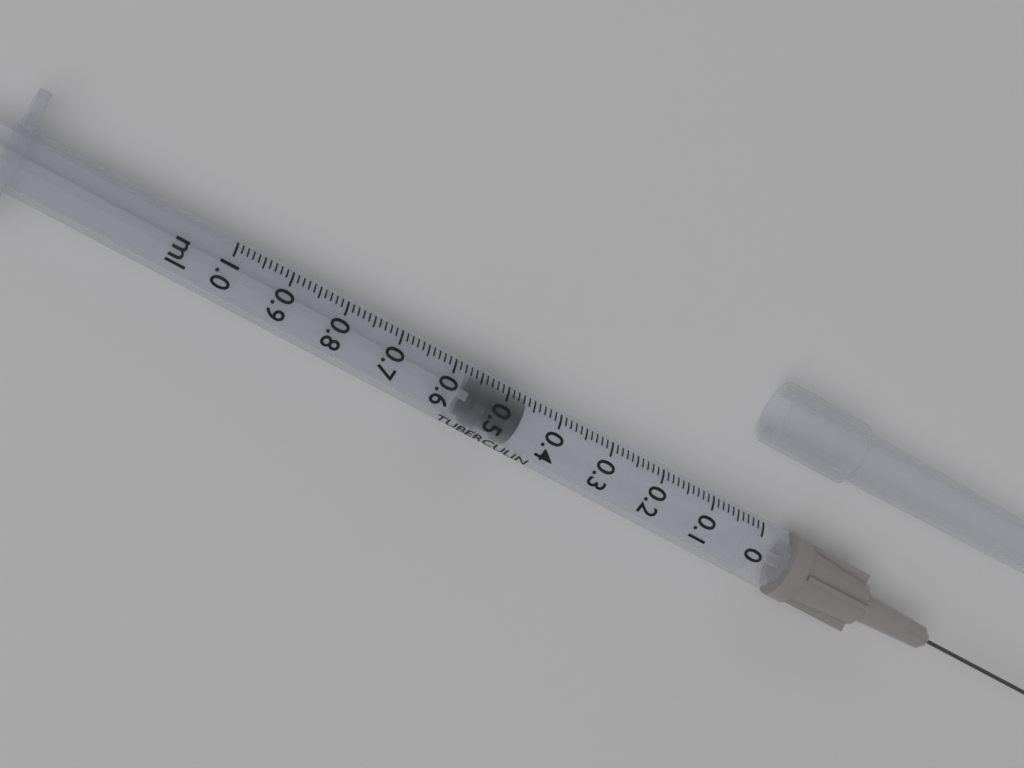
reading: 0.46 ml
